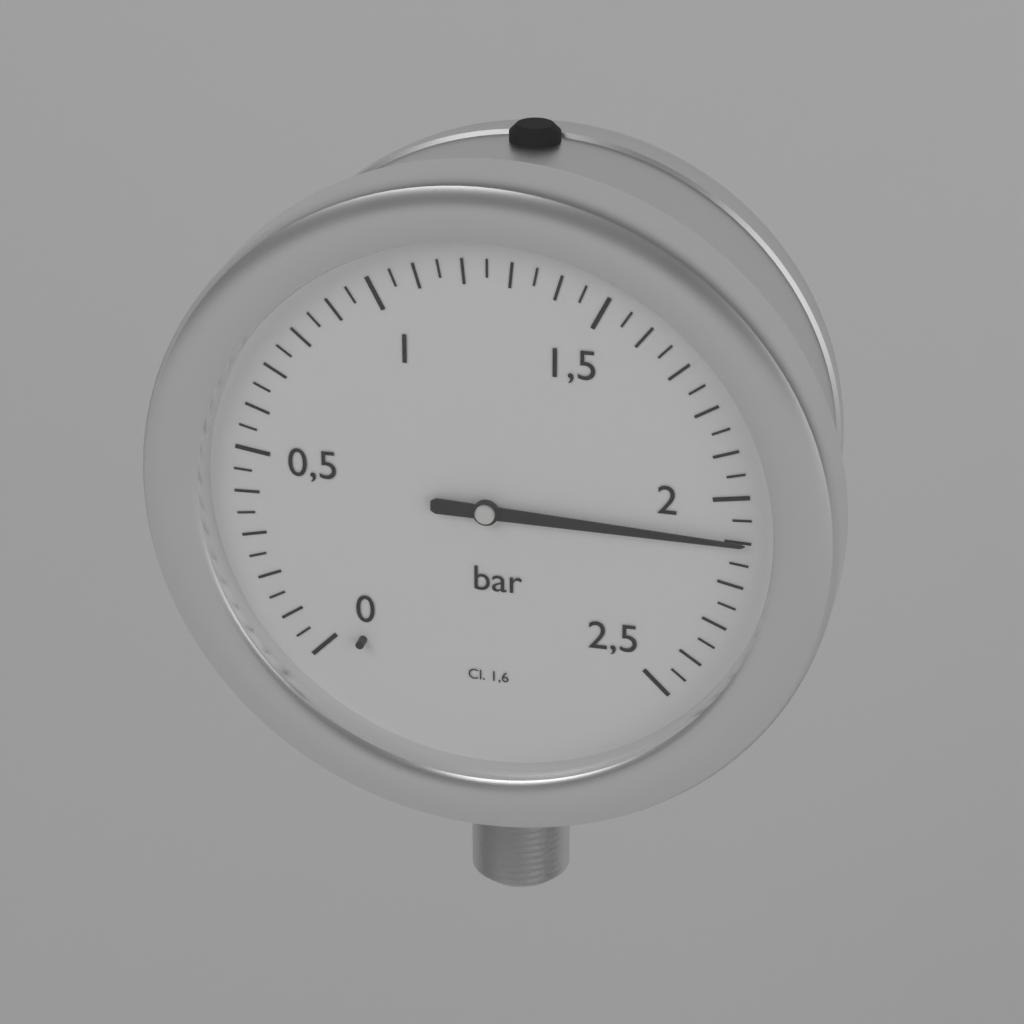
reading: 2.10 bar
